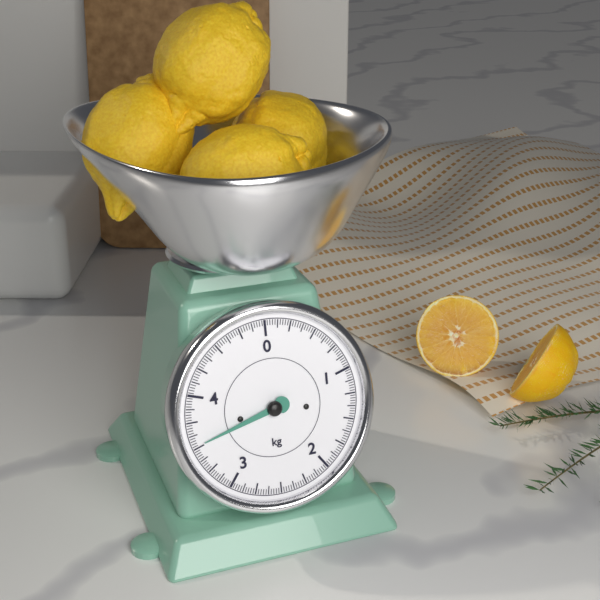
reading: 3.525 kg
